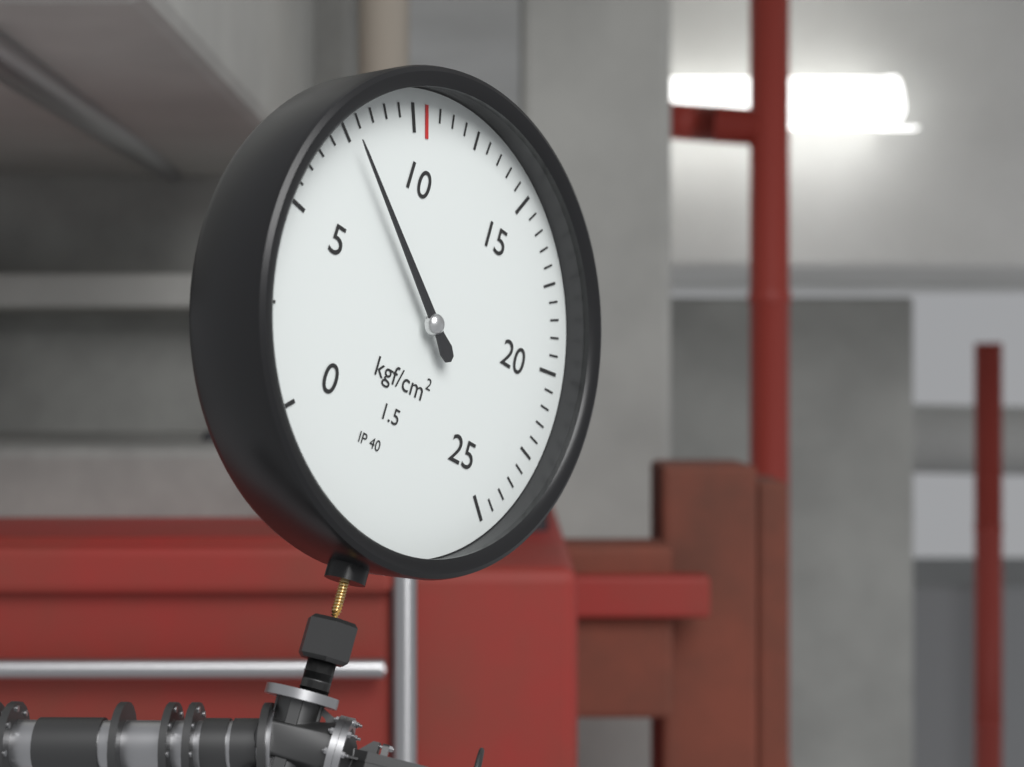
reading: 7.6 kgf/cm²
